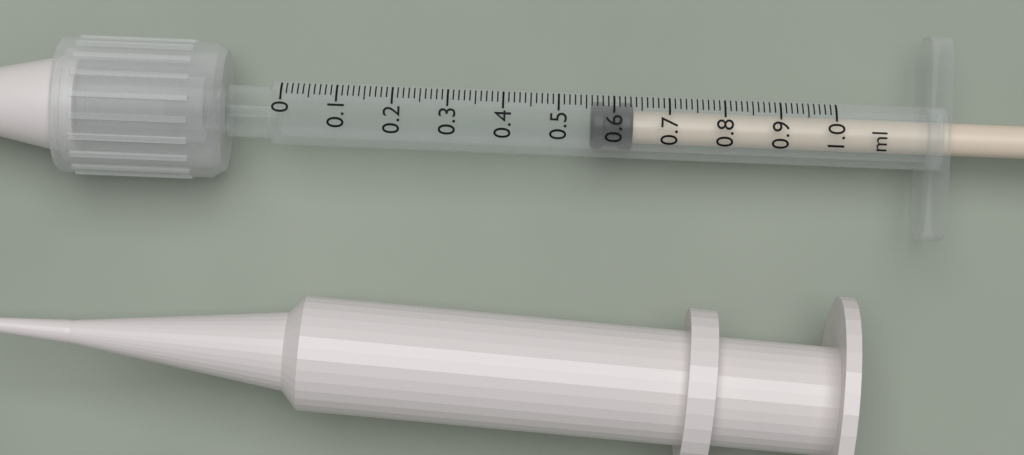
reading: 0.56 ml
